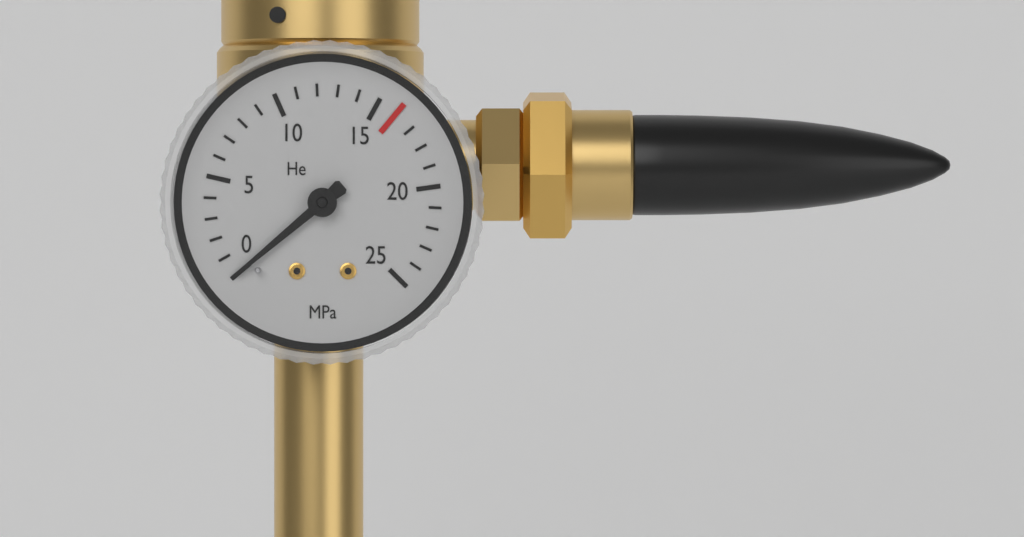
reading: 0 MPa
